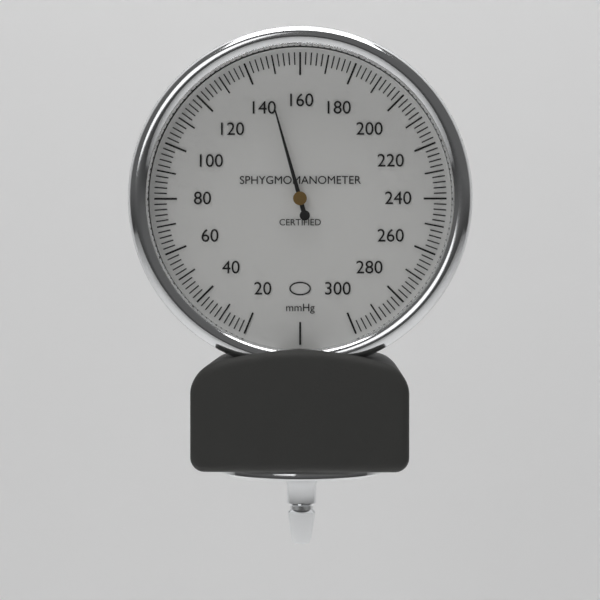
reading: 146 mmHg
